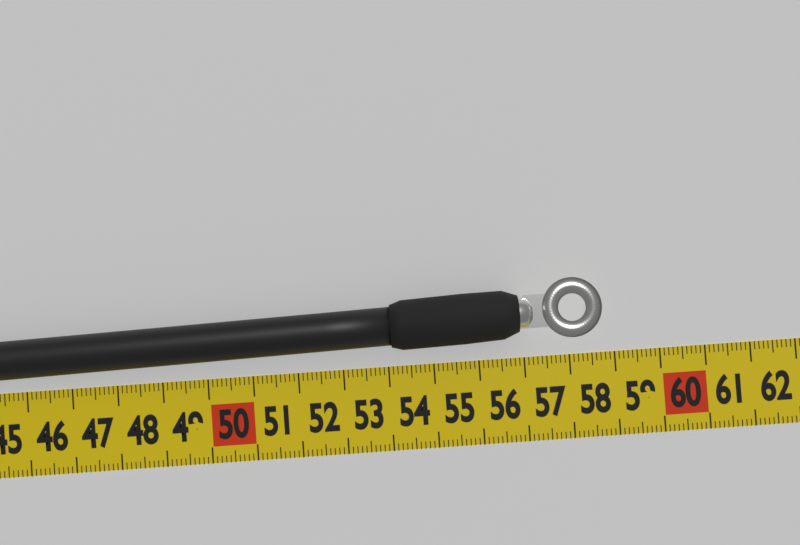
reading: 58.7 cm
